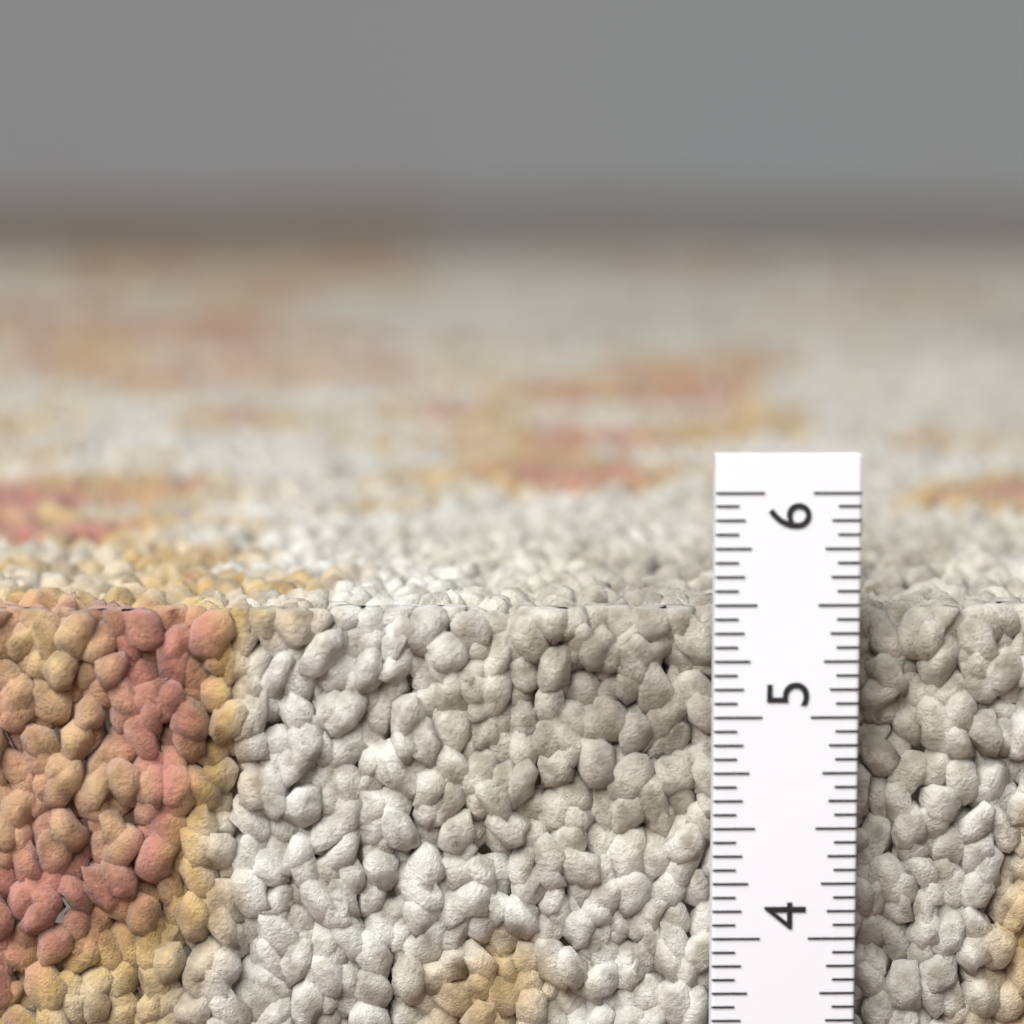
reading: 5.4375 in
